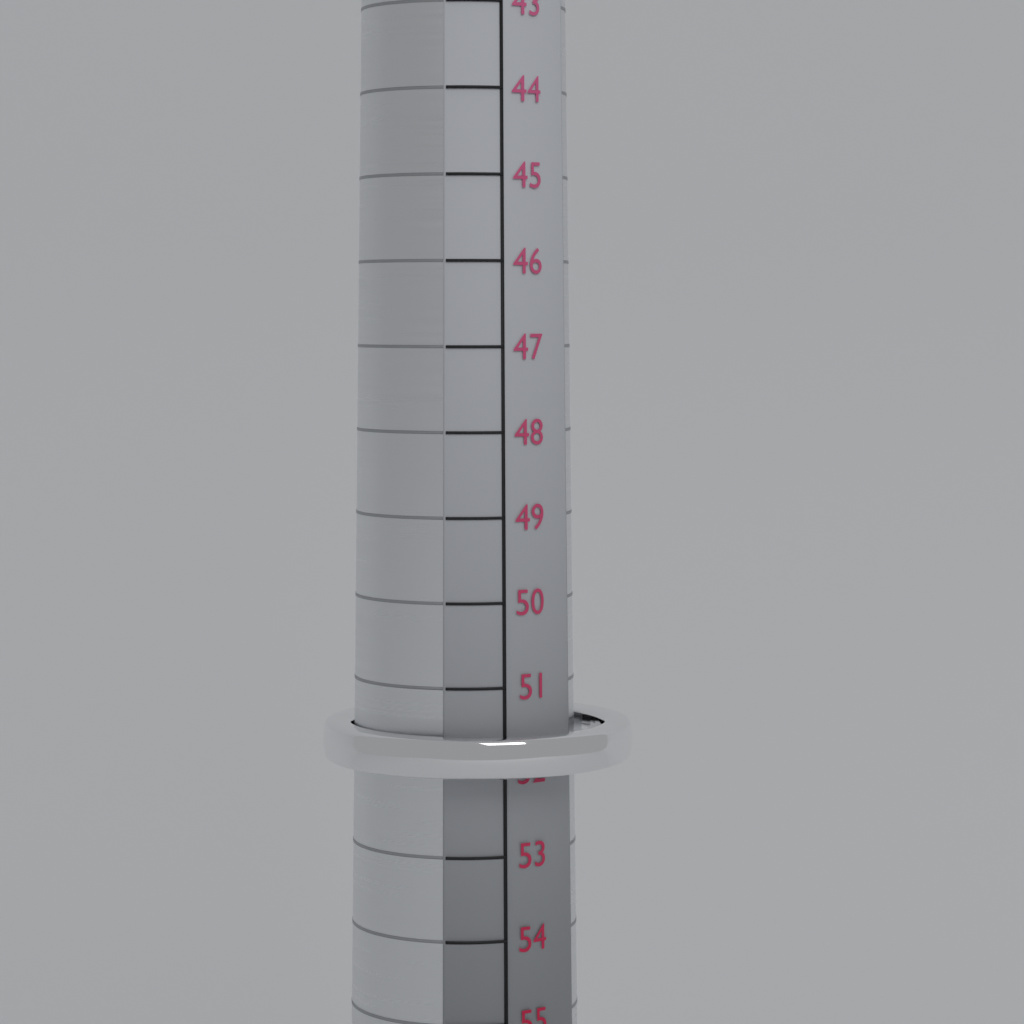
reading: 52 mm
